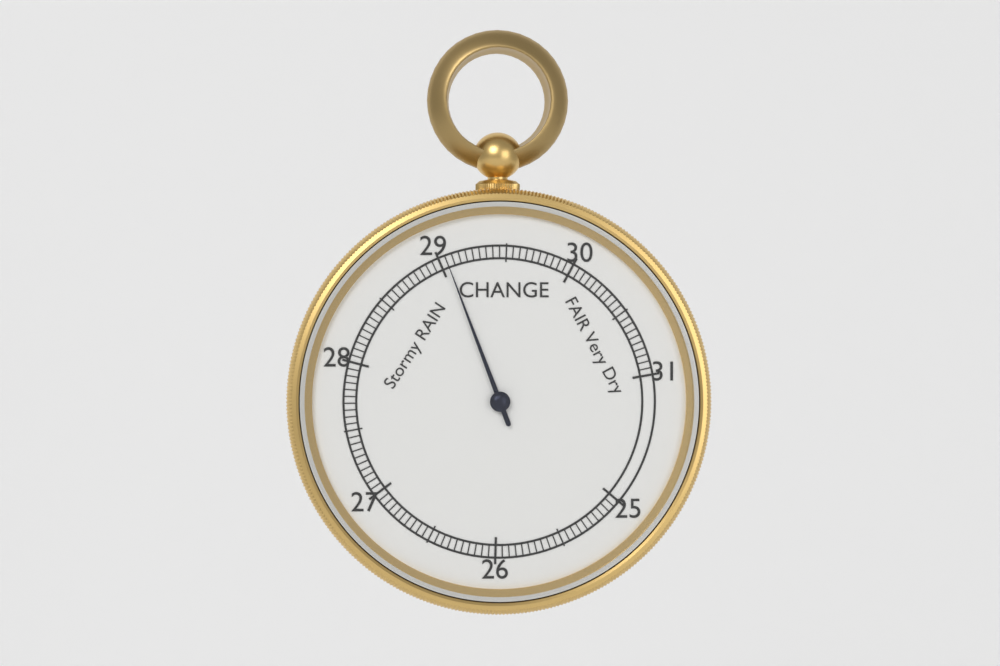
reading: 29.05 inHg
